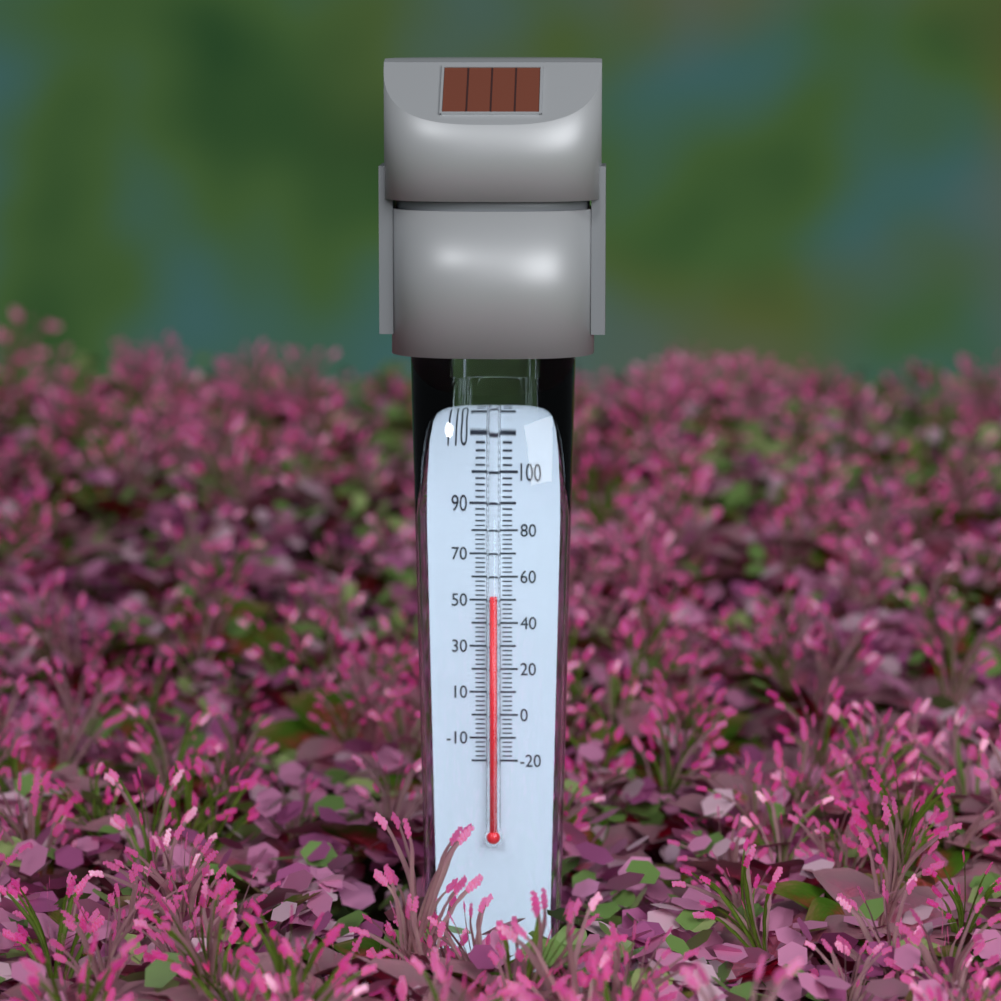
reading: 52 °F
